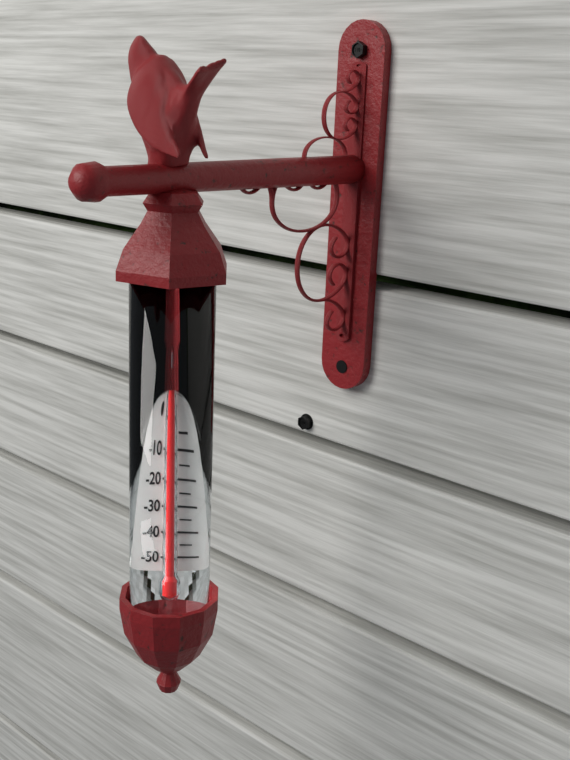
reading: 40 °C
